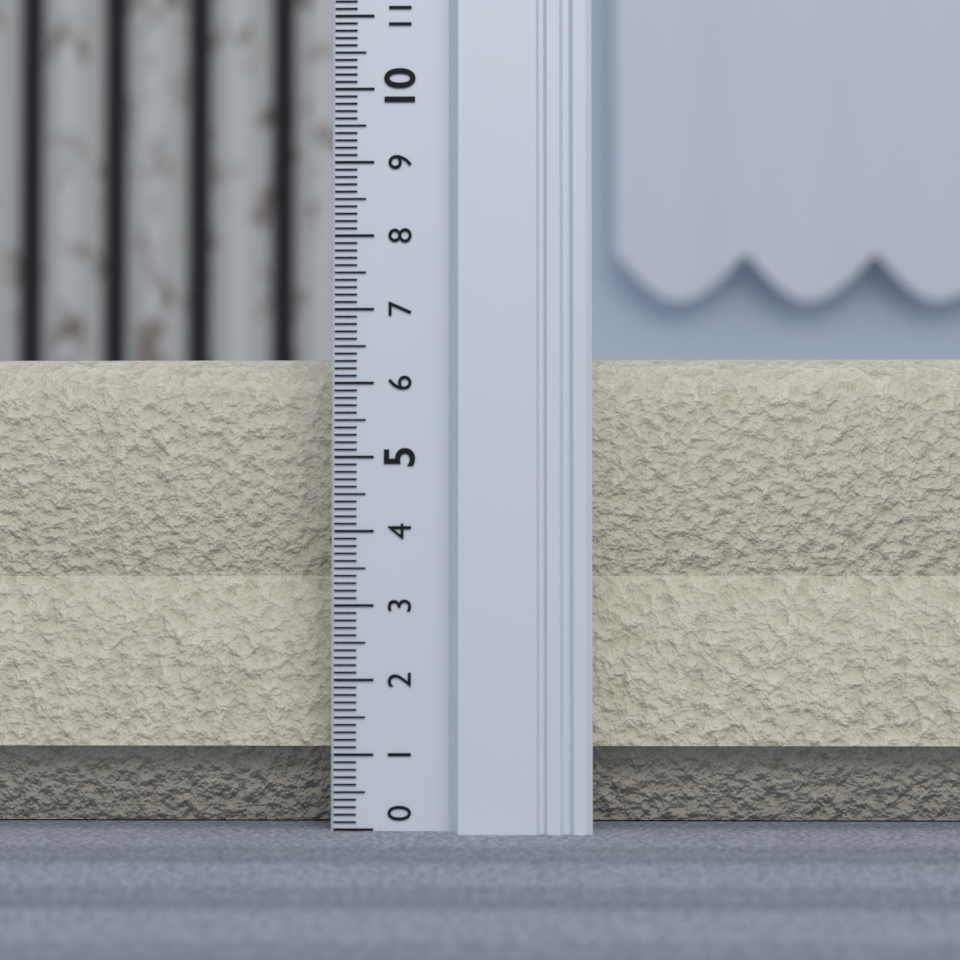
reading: 6.5 (no unit)
